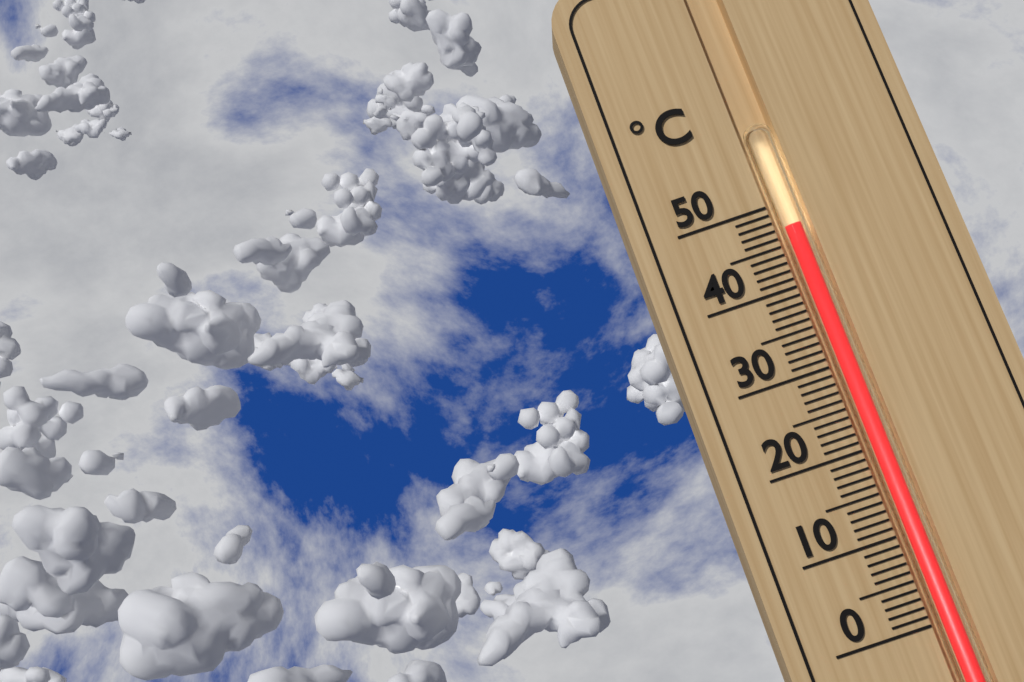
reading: 47 °C
